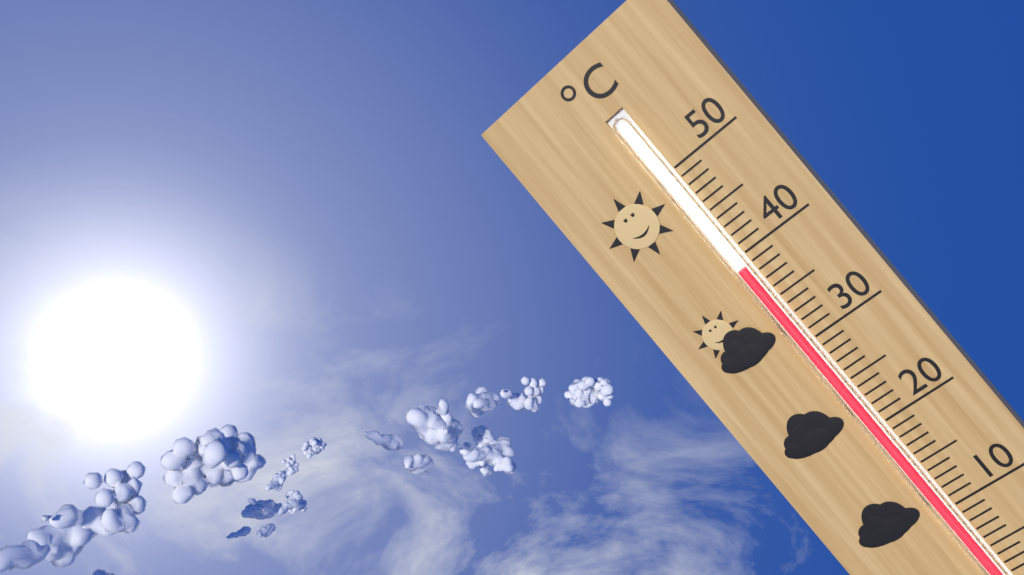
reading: 39 °C
